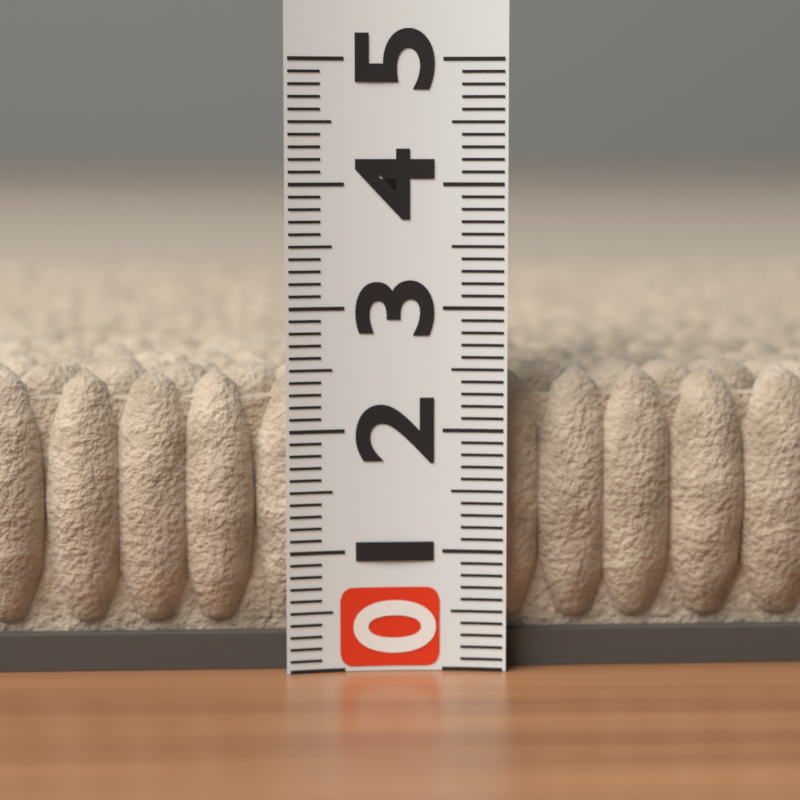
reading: 2.5 (no unit)
